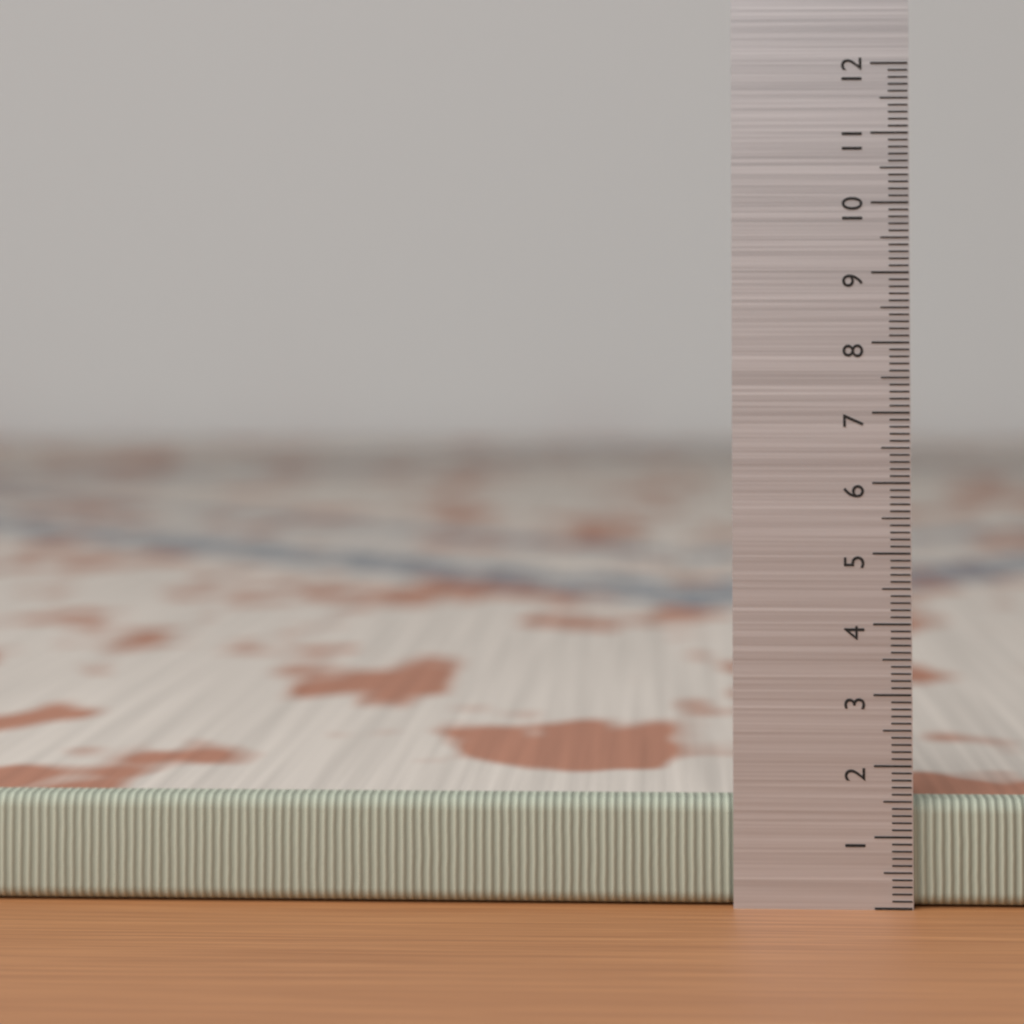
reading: 1.5 (no unit)
